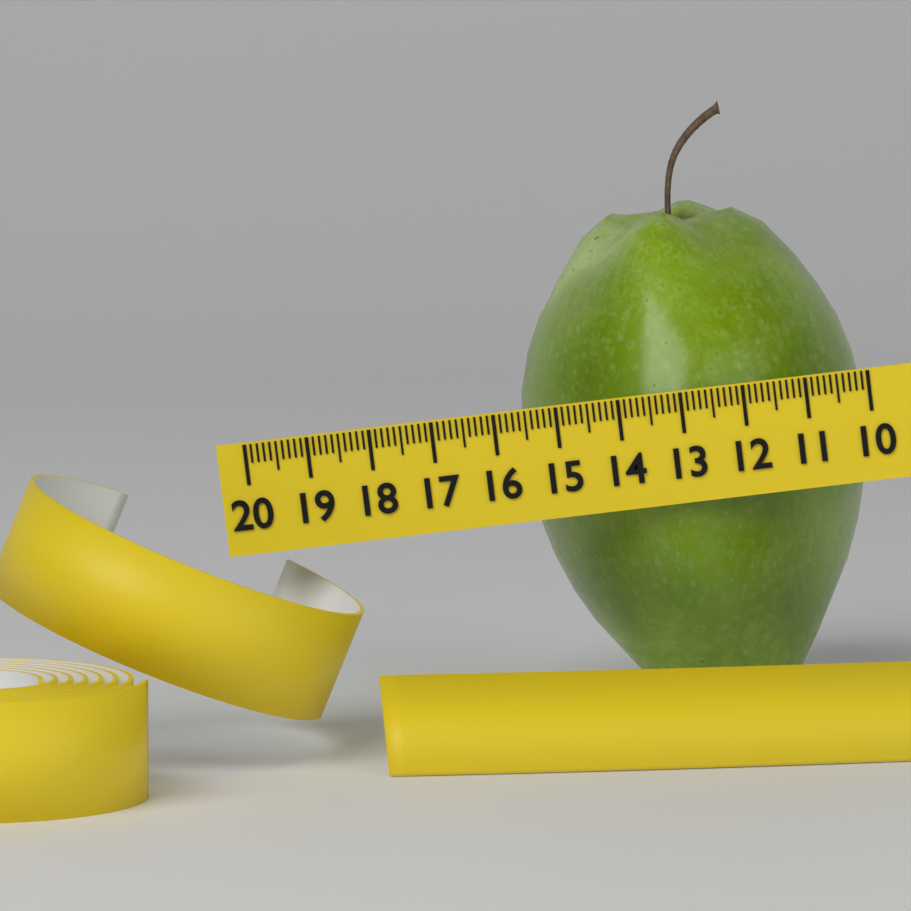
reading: 15.7 (no unit)
